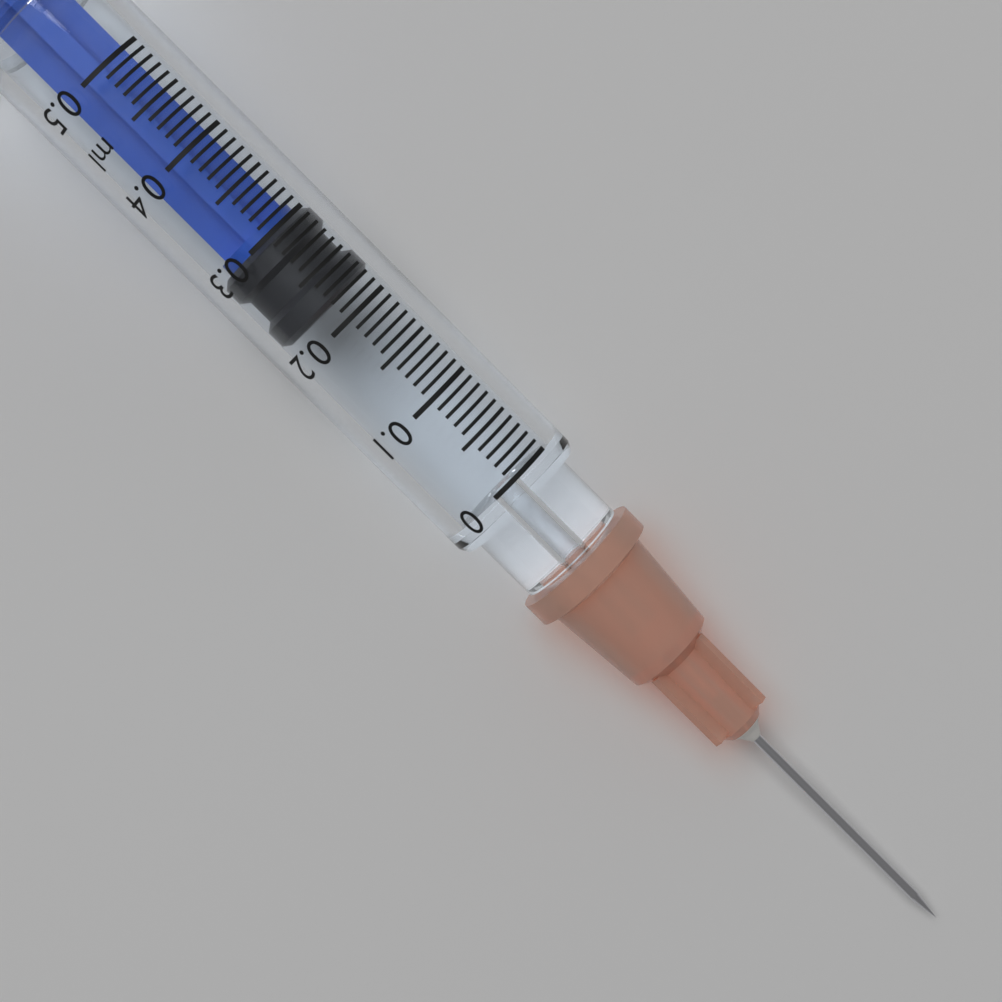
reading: 0.22 ml
